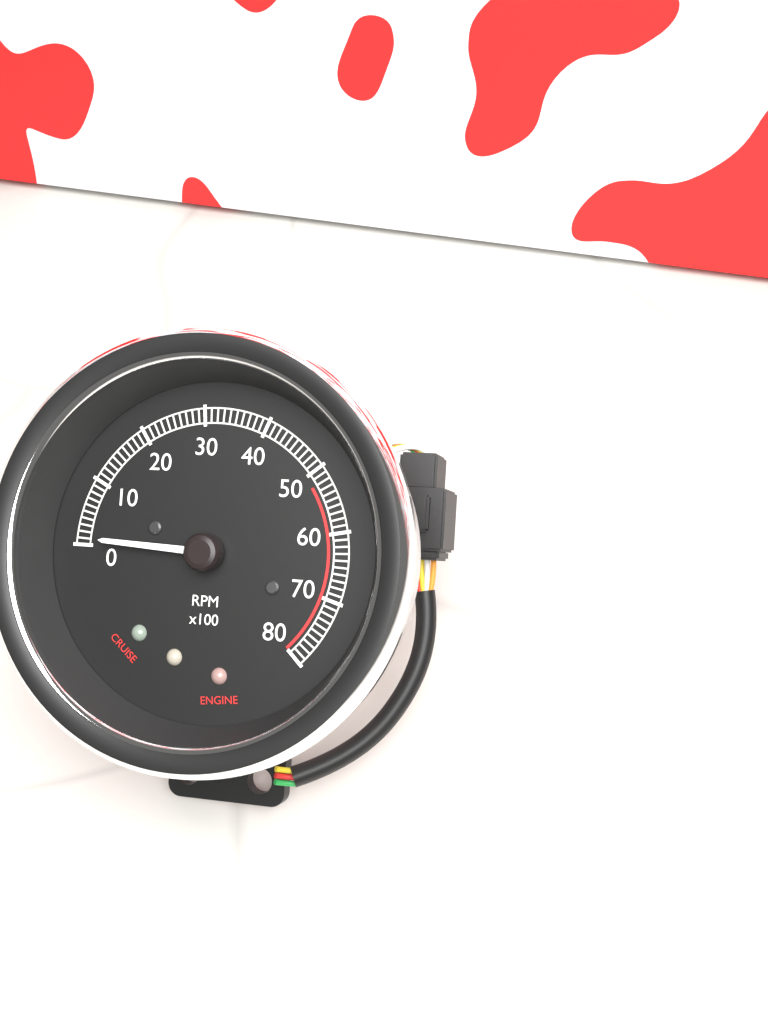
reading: 100 RPM
